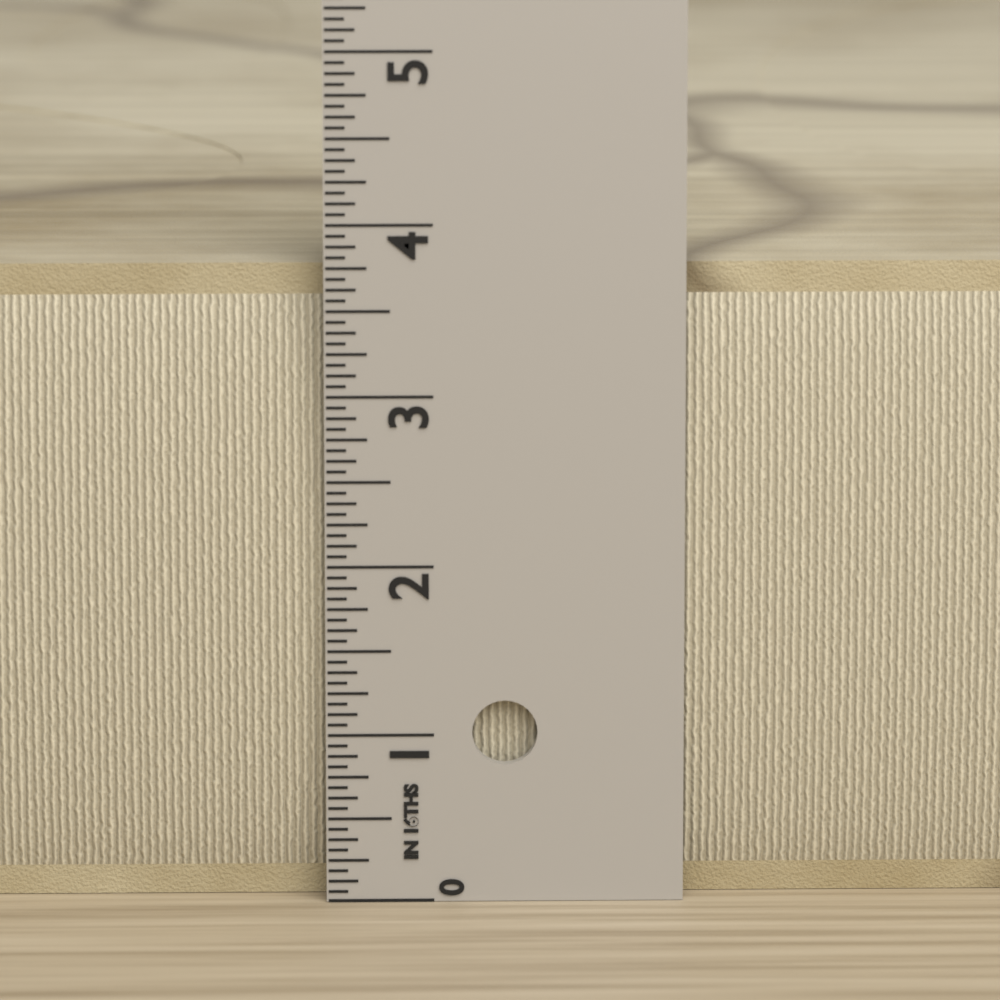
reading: 3.7500 in
